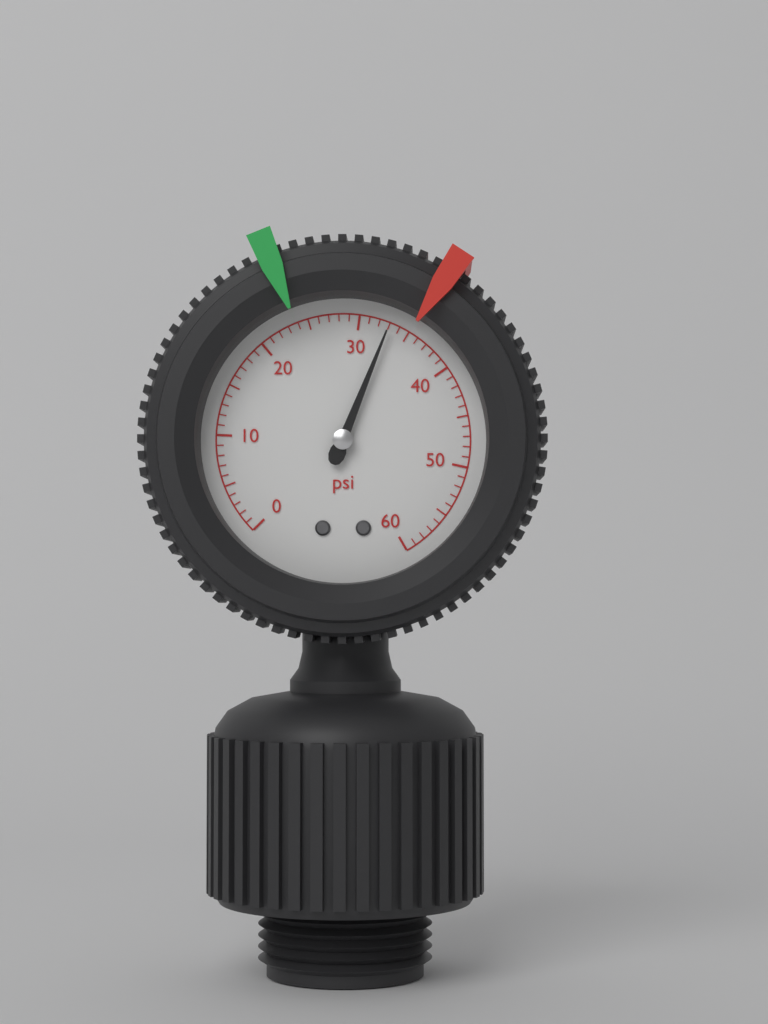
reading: 33 psi
